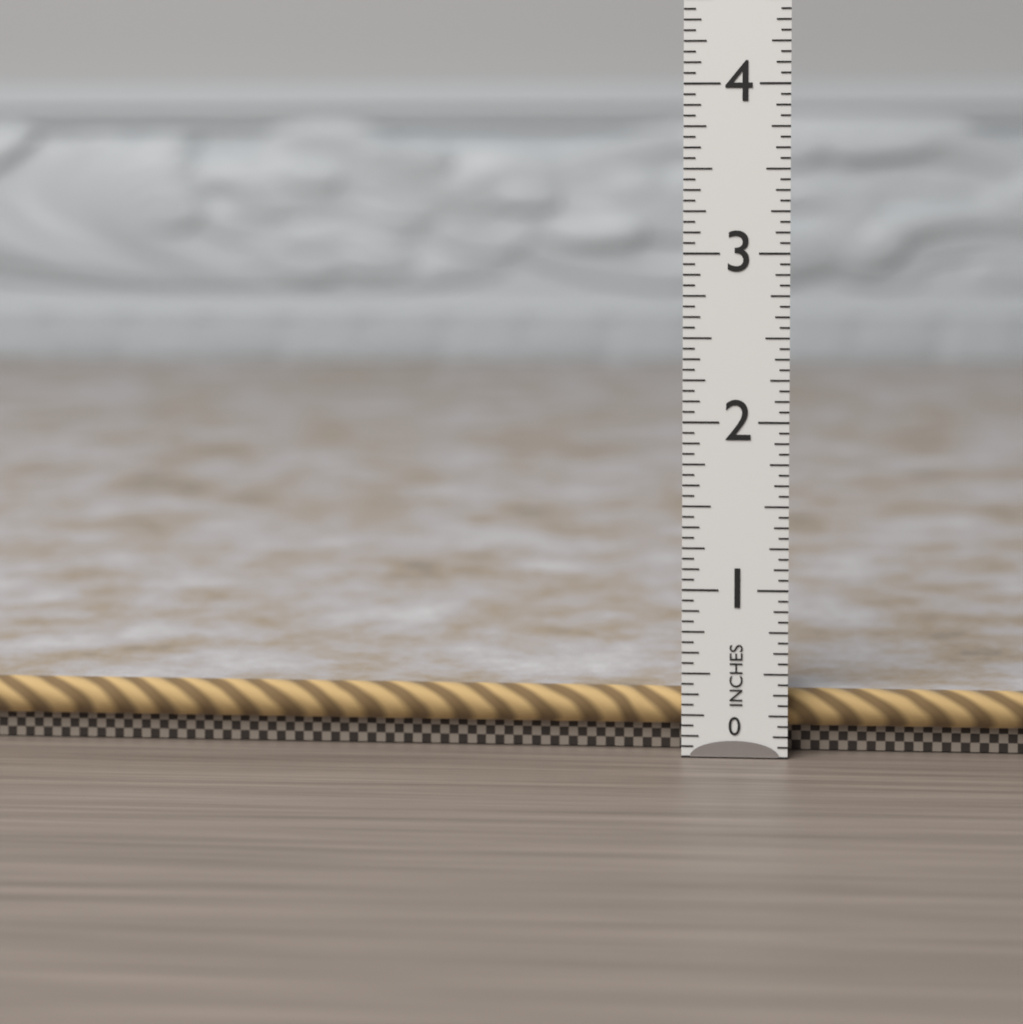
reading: 0.3750 in
